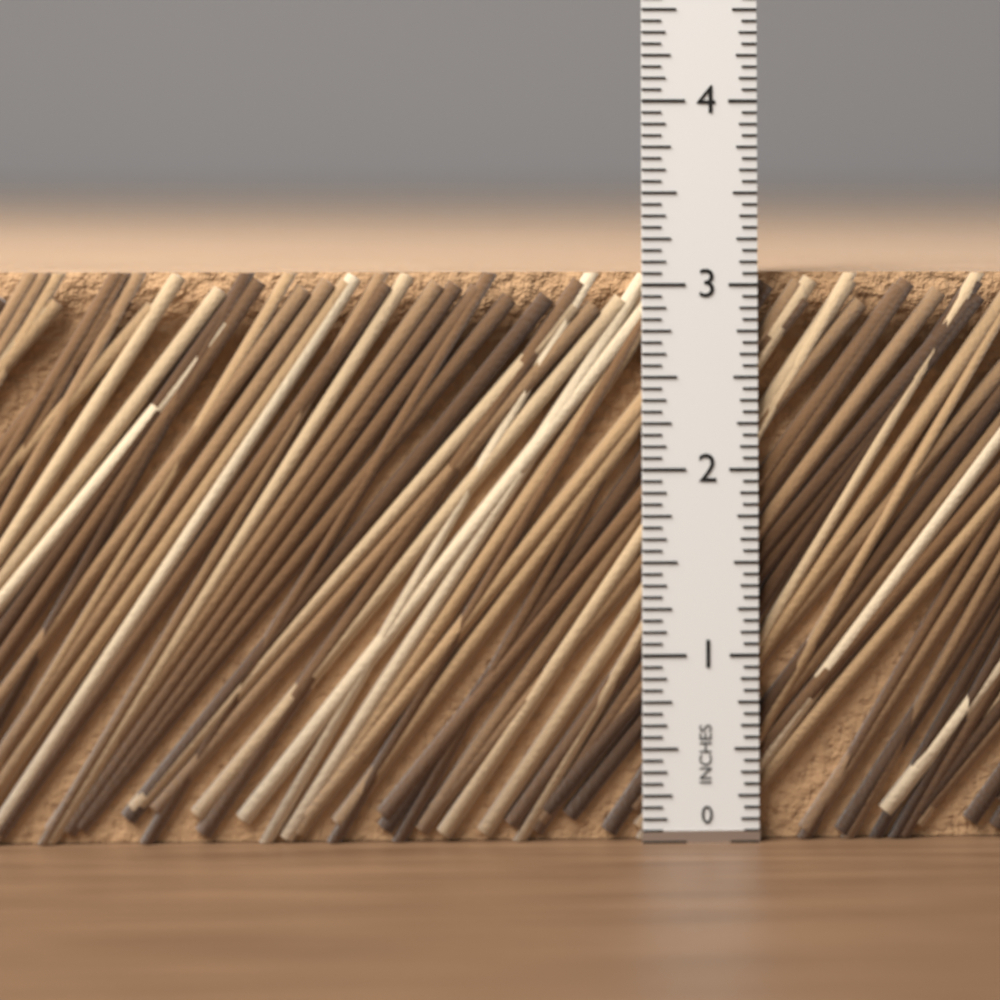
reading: 3.0625 in
